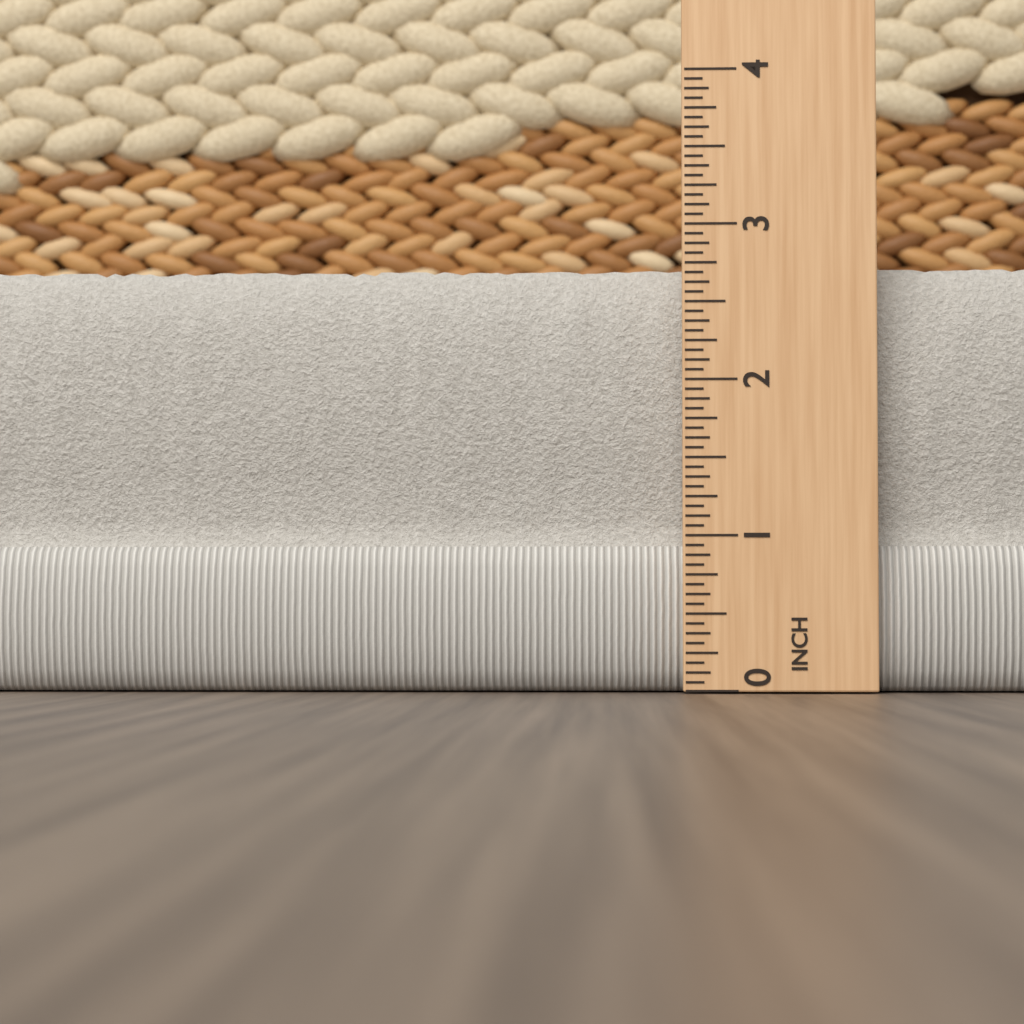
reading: 2.7500 in
